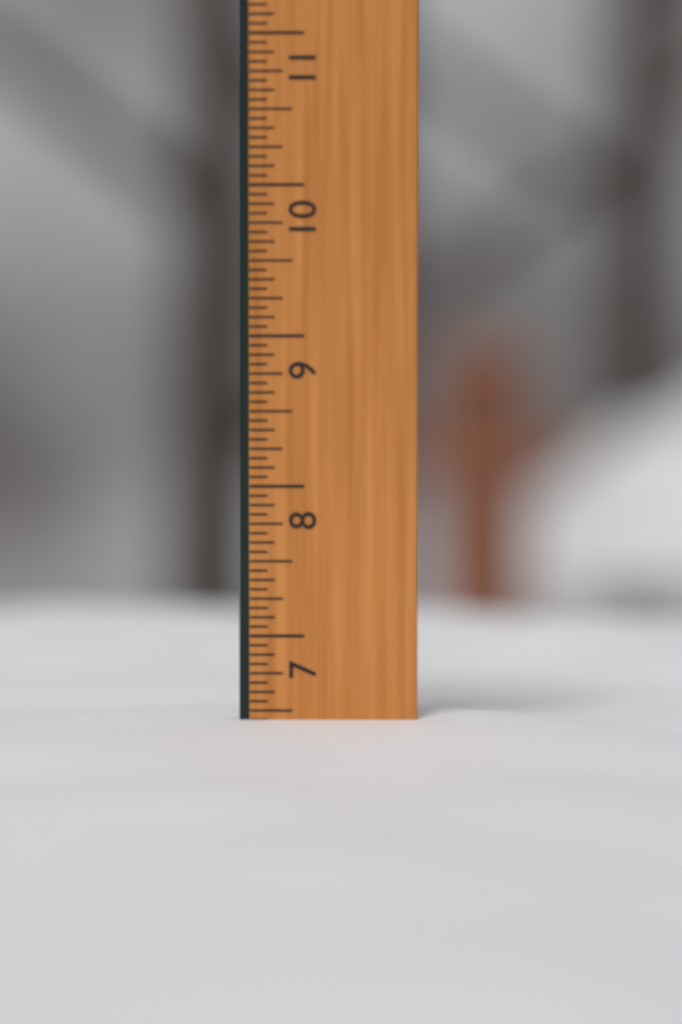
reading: 6.4375 in
